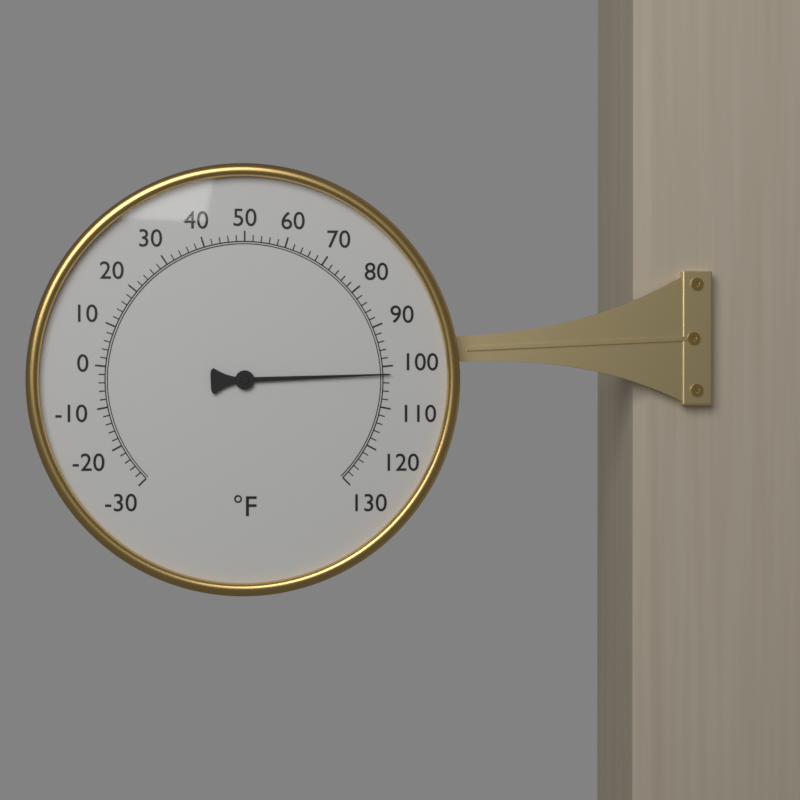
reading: 102 °F
